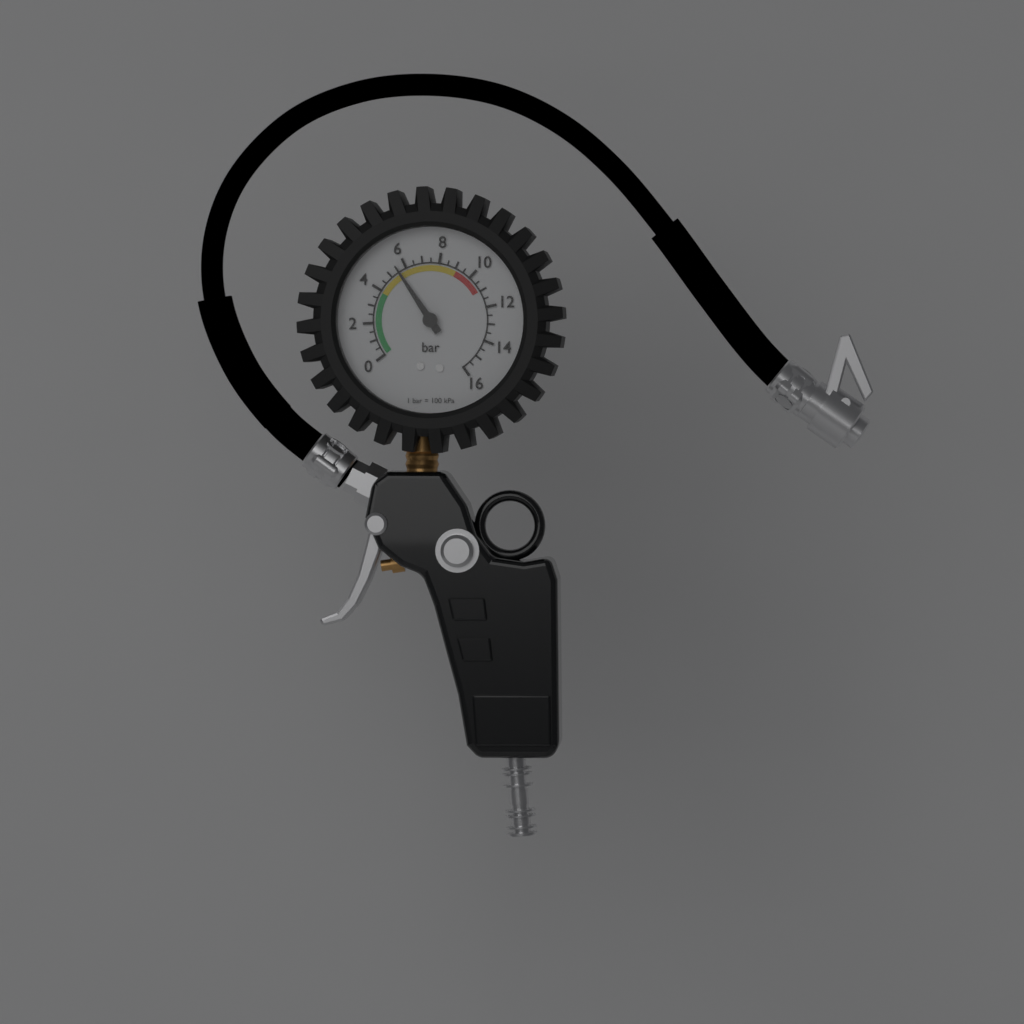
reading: 5.5 bar
